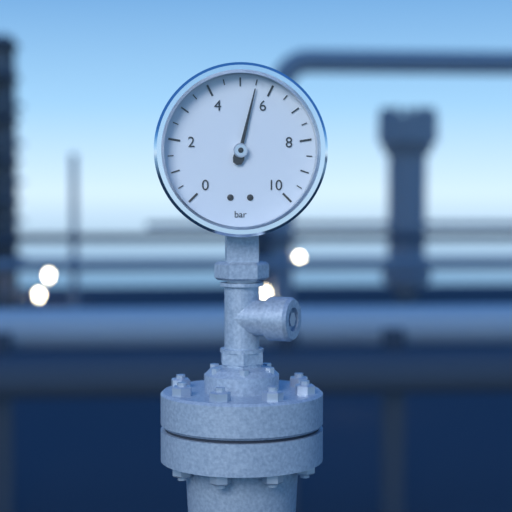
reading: 5.5 bar
